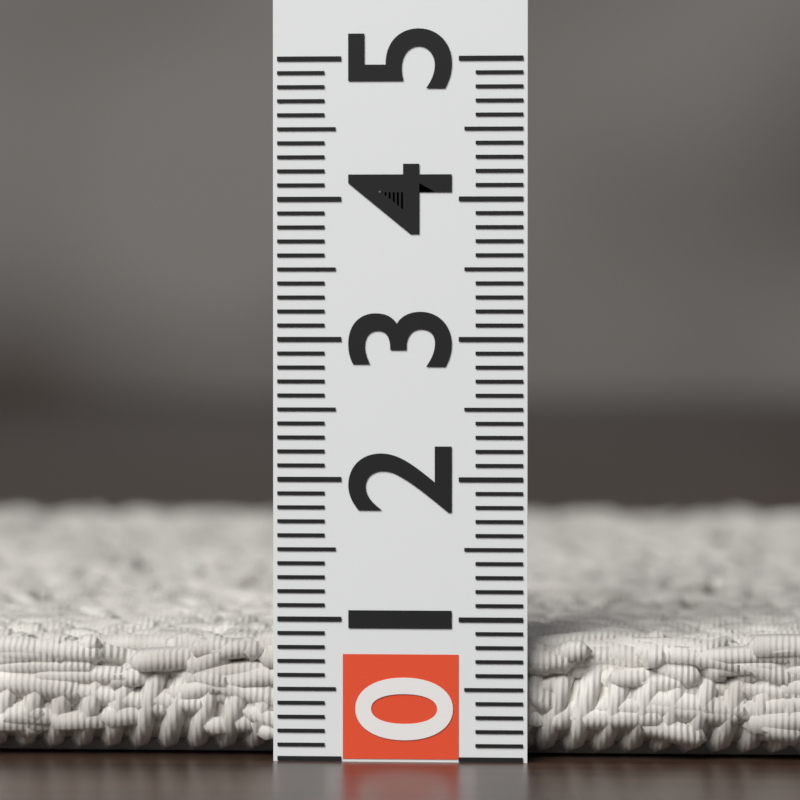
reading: 0.9 (no unit)
